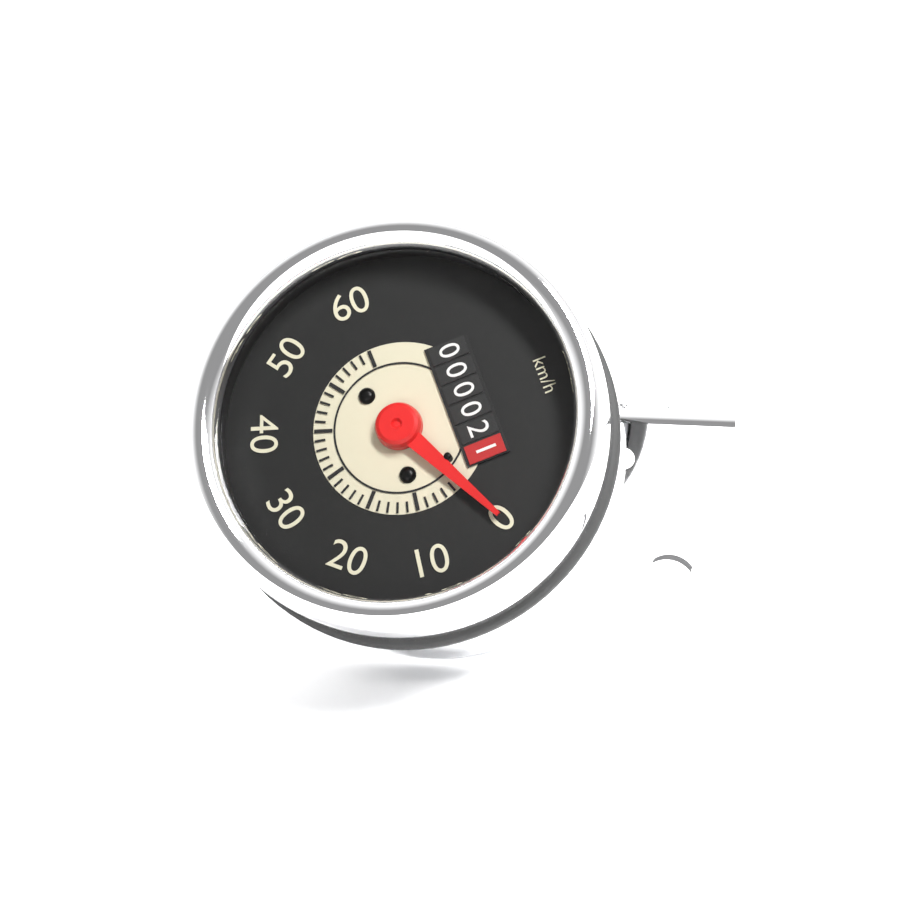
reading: 0 km/h
